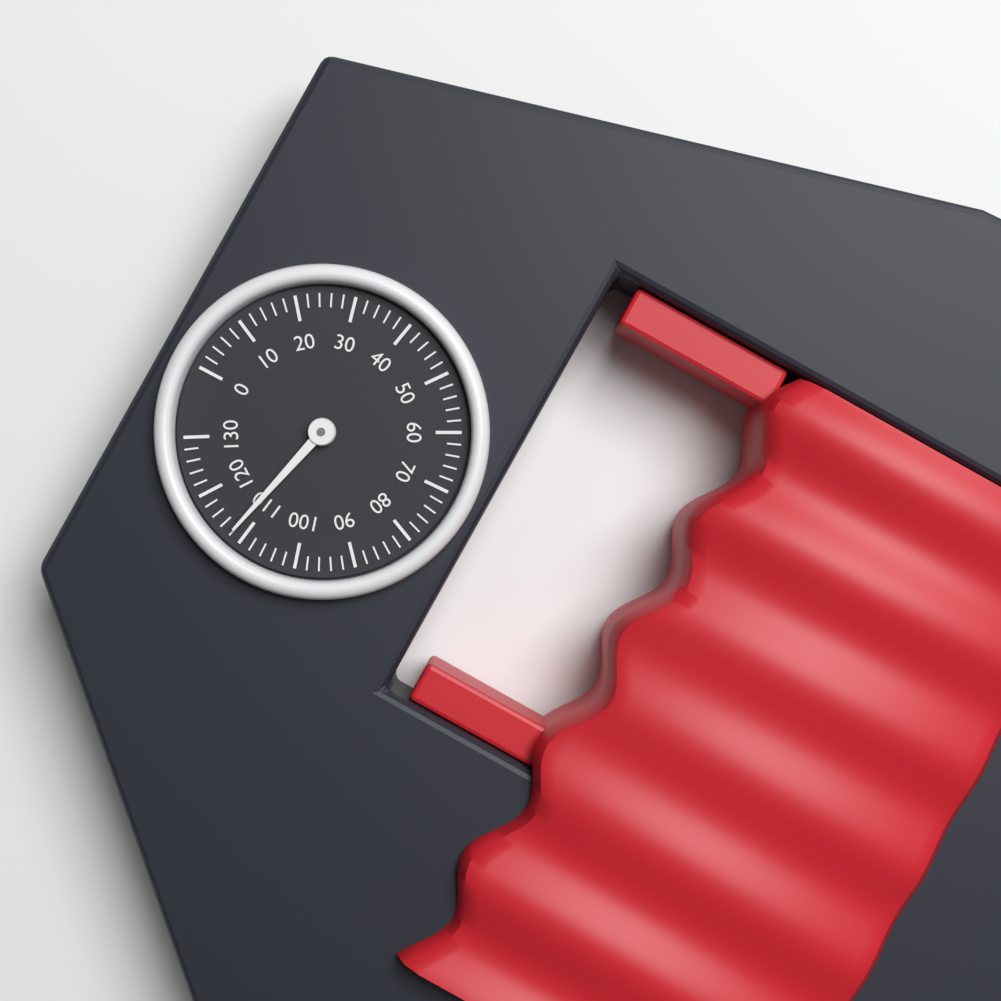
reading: 112 (no unit)
